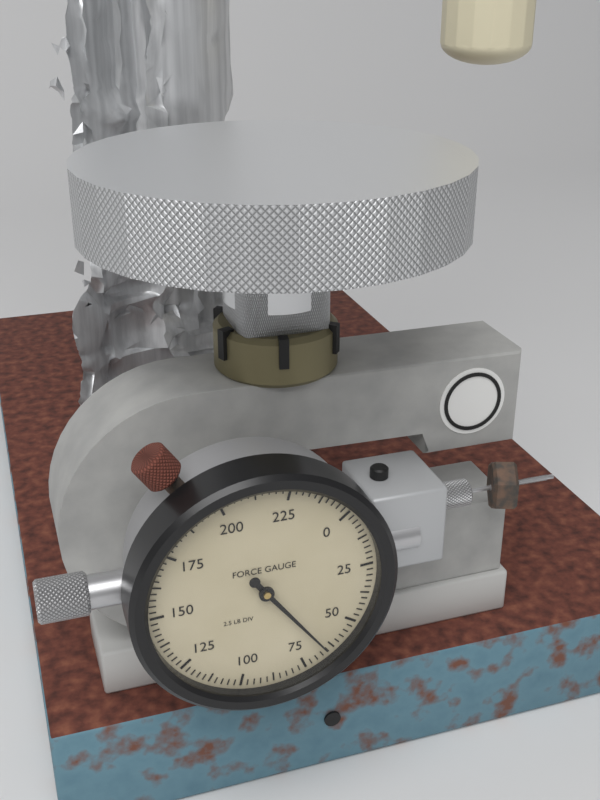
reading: 65.0 lb
